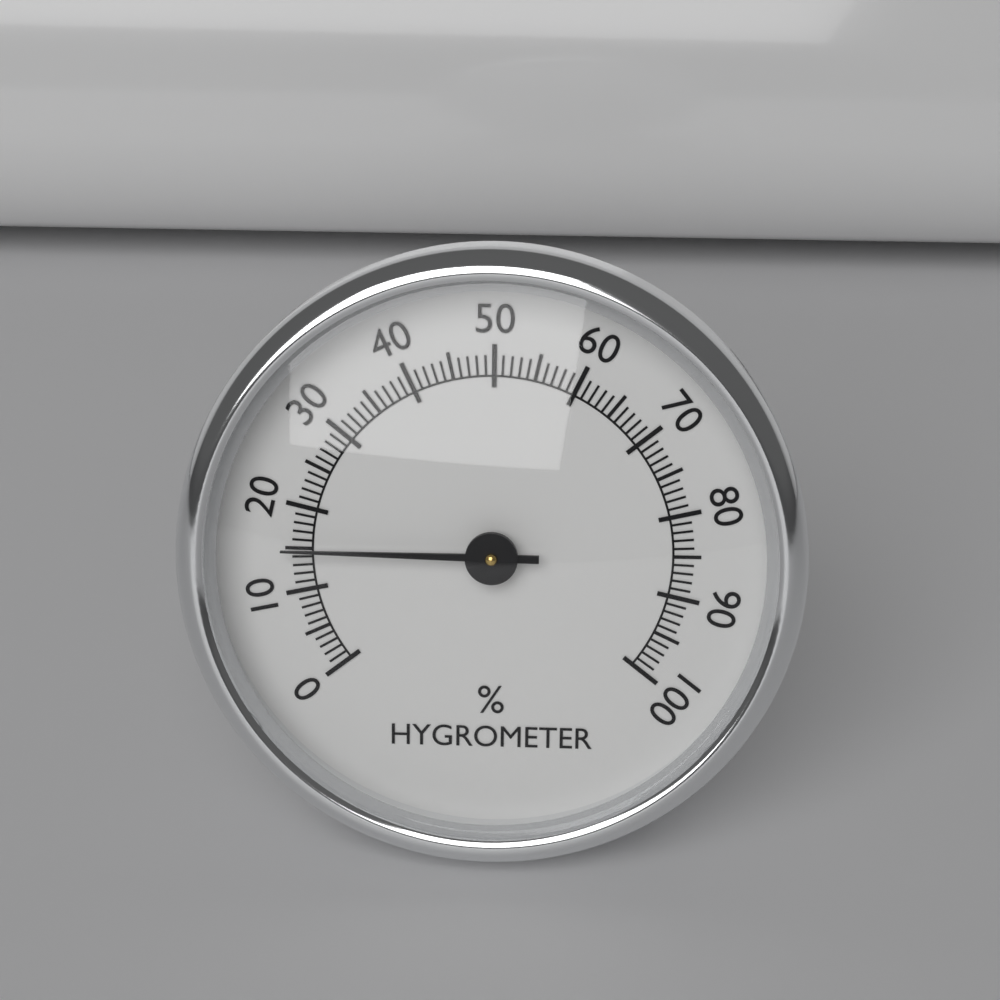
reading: 15 %
